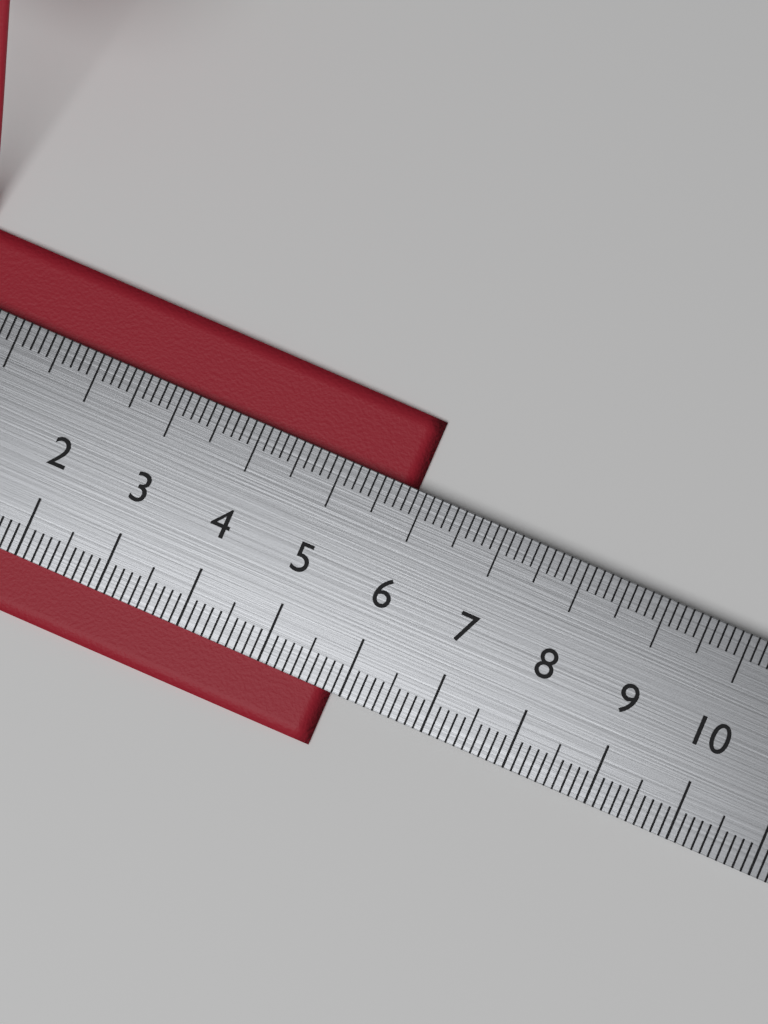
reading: 5.9 cm
